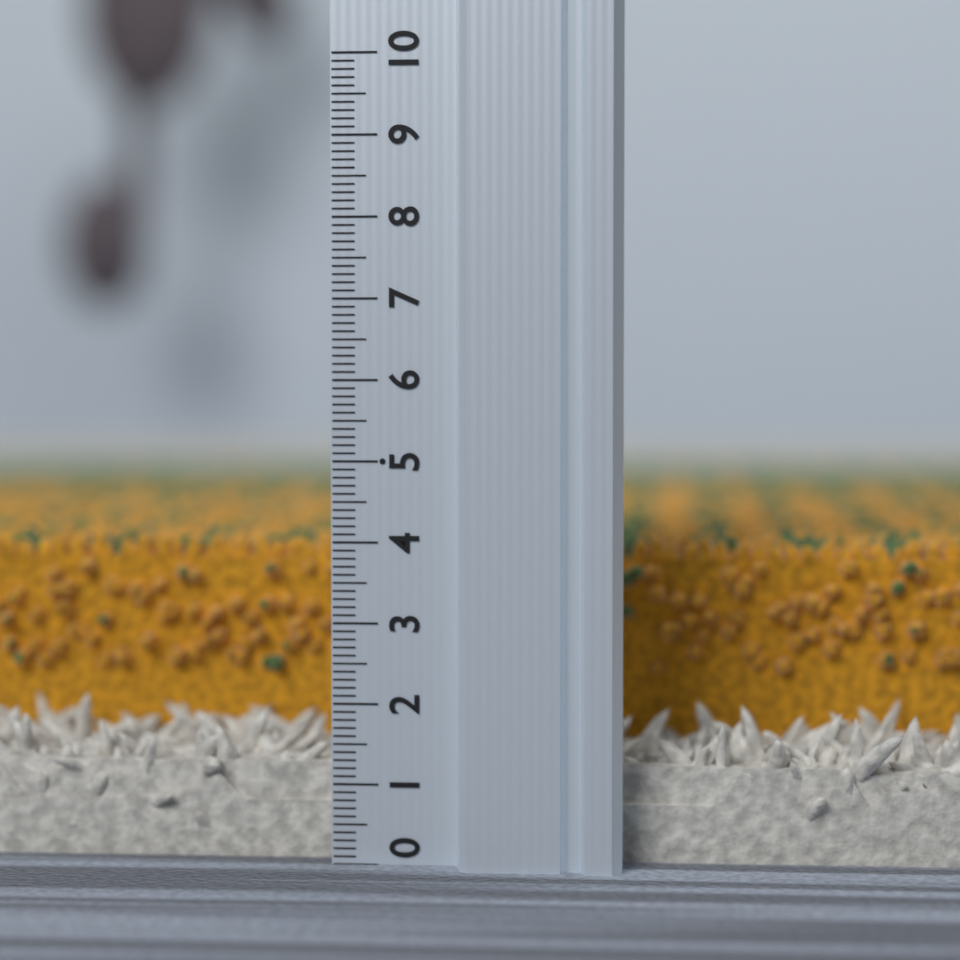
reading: 3.9 (no unit)
